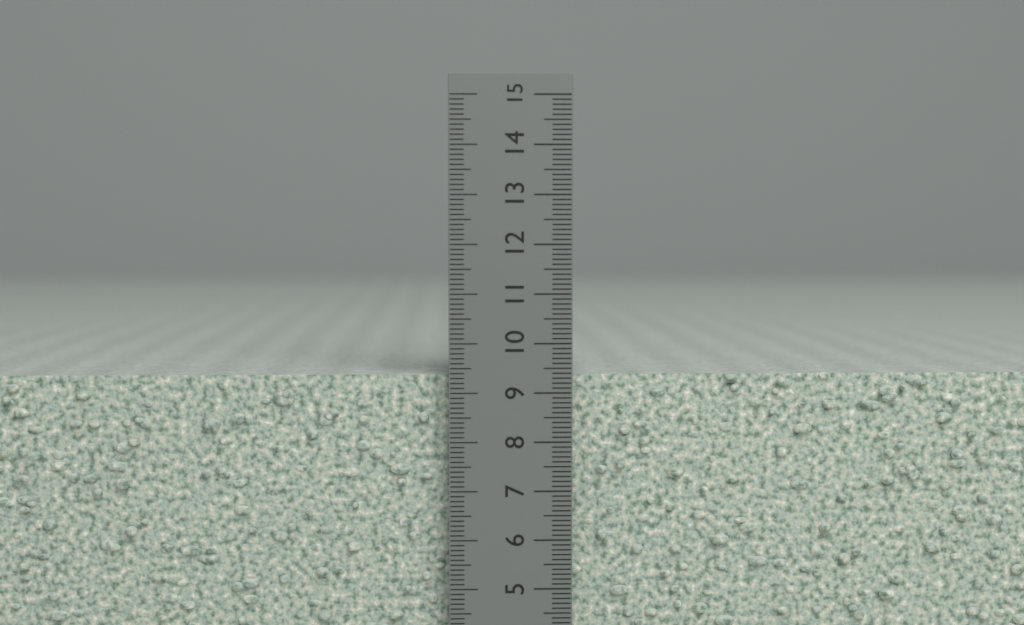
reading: 9.4 cm
